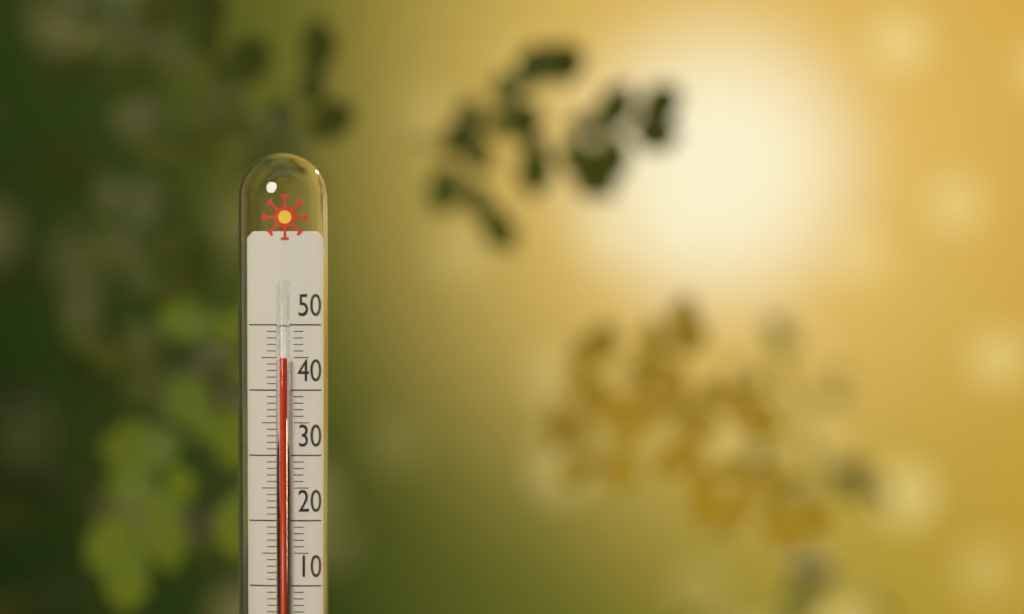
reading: 45 °C
